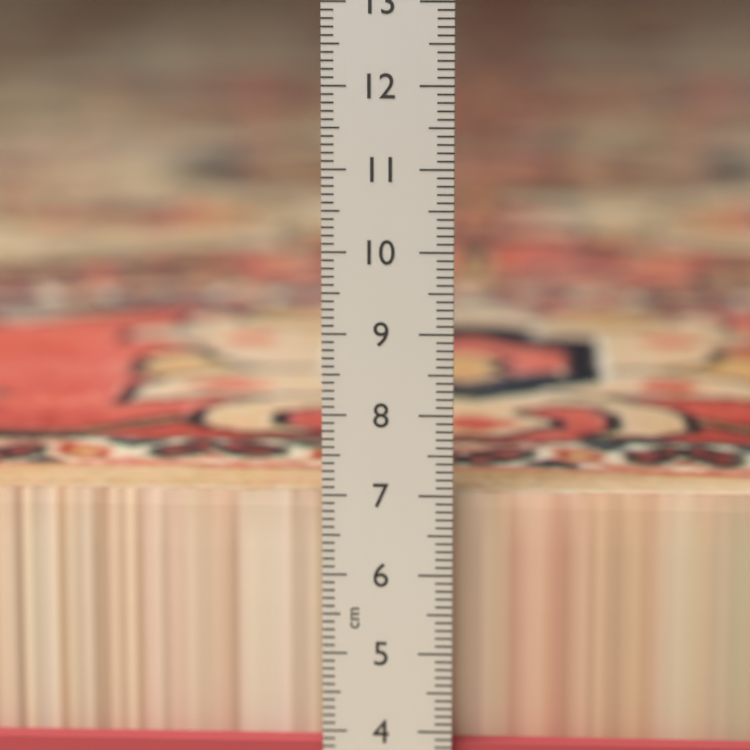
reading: 6.9 cm
